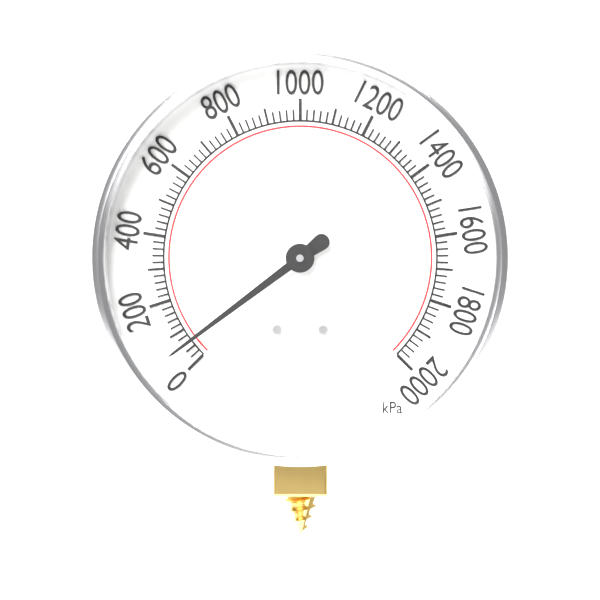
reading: 60 kPa
